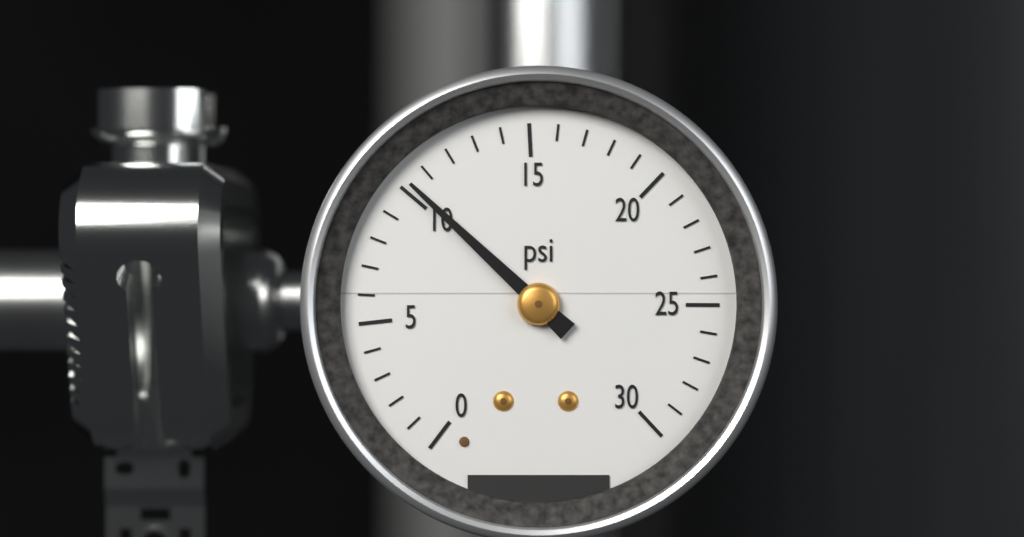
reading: 10.3 psi
